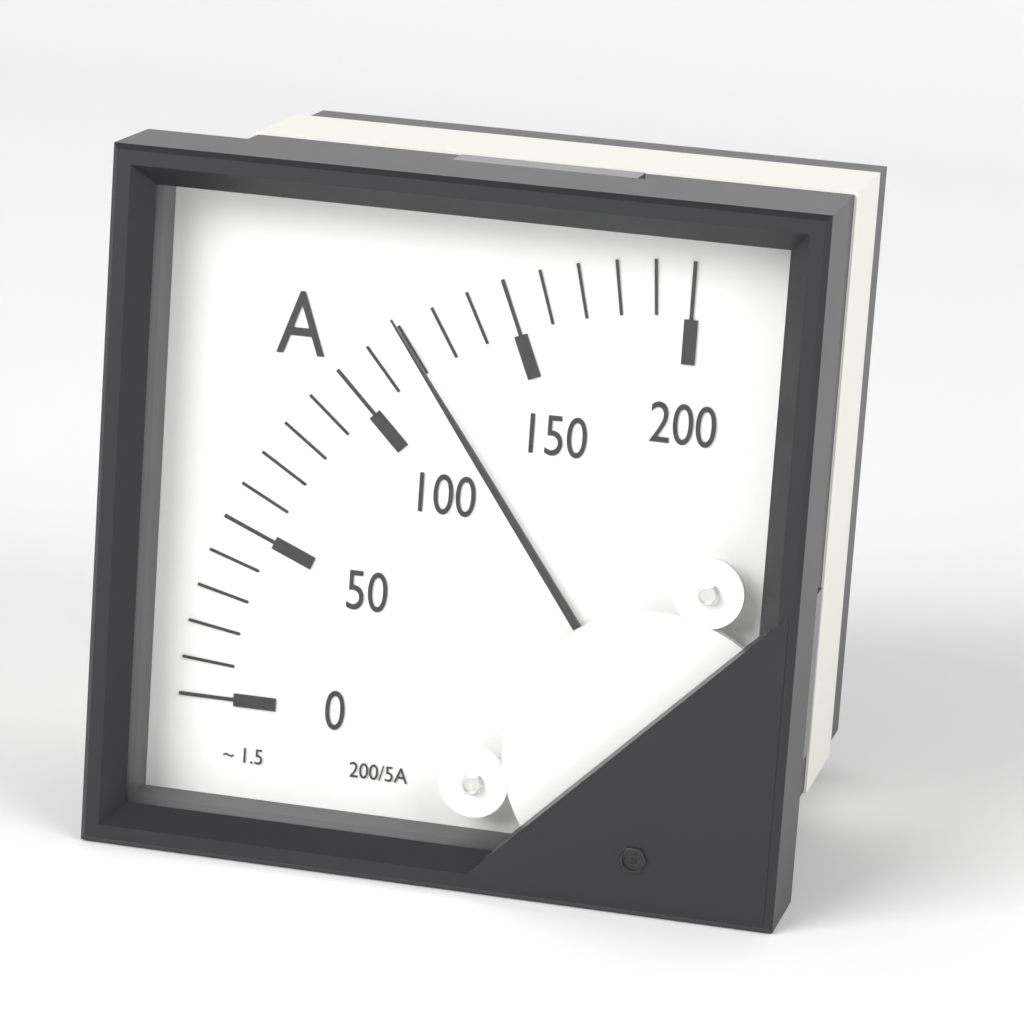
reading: 120 A
